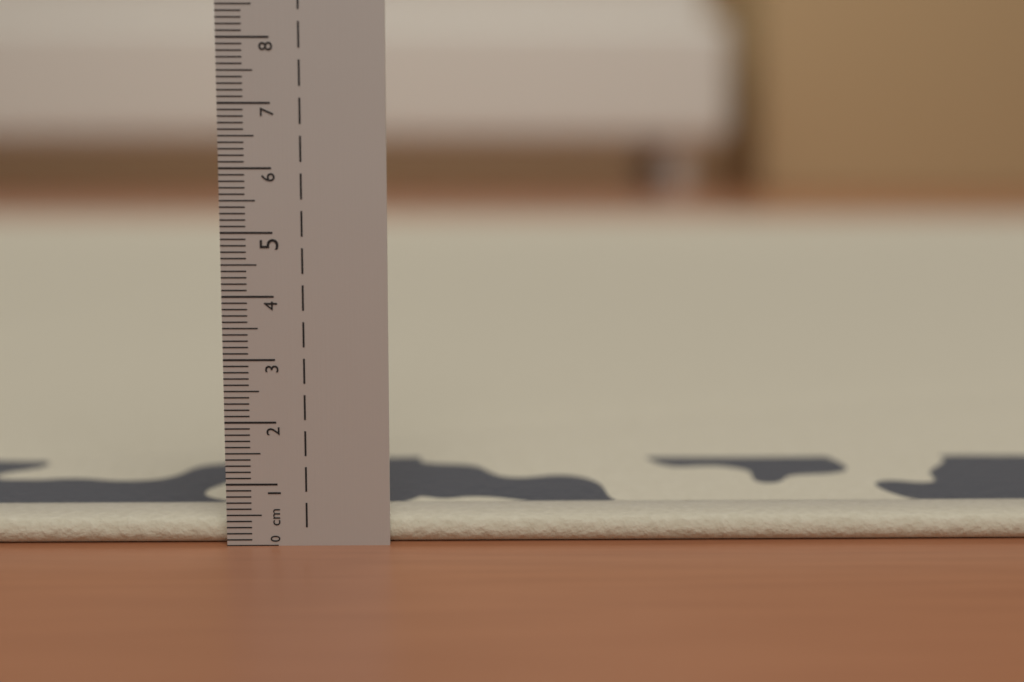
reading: 0.4 cm
